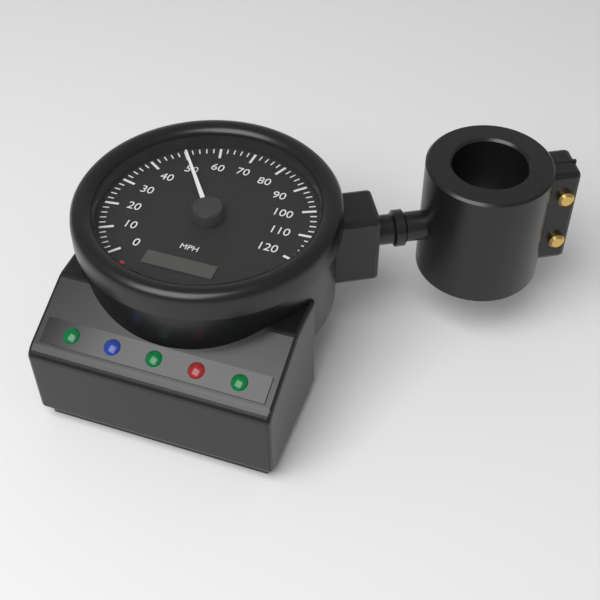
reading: 50 mph
